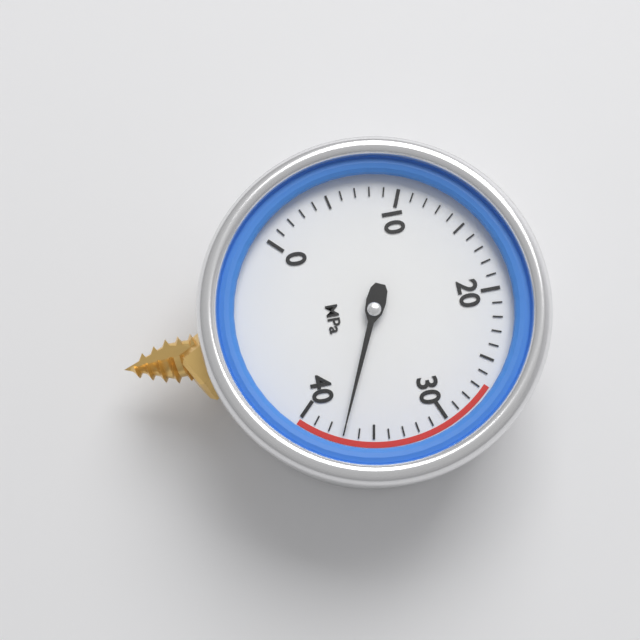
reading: 37 MPa
